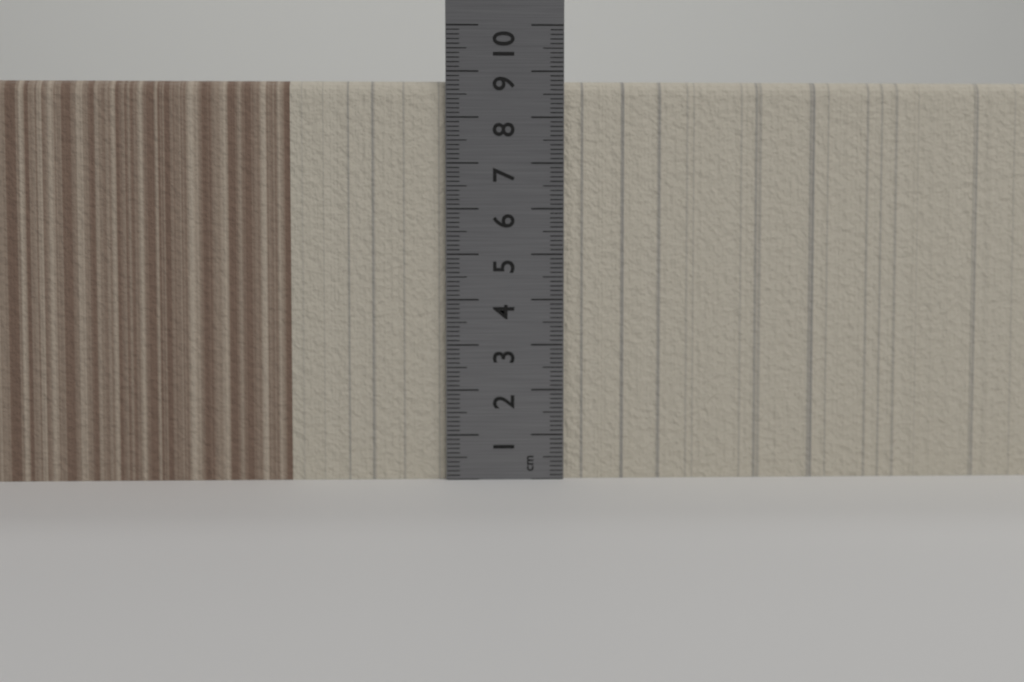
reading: 8.8 cm
